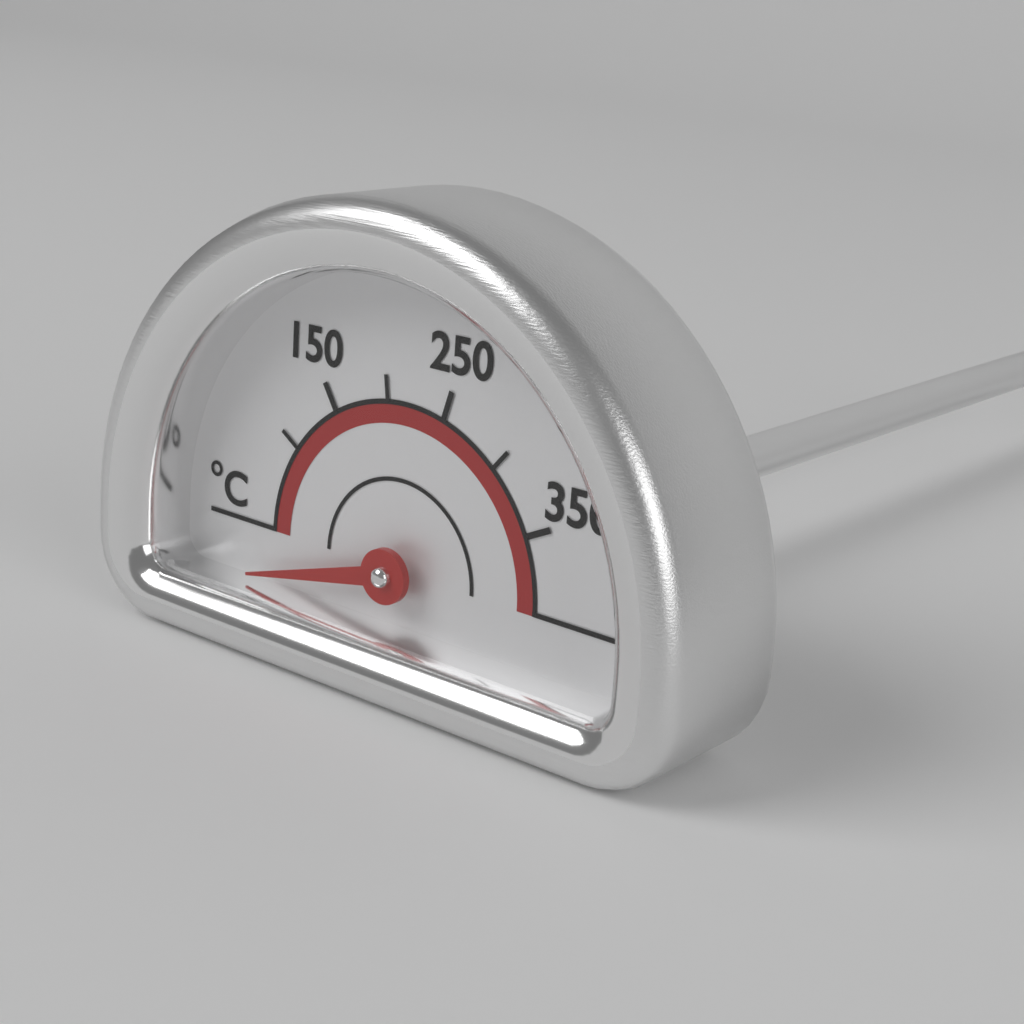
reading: 0 °C
